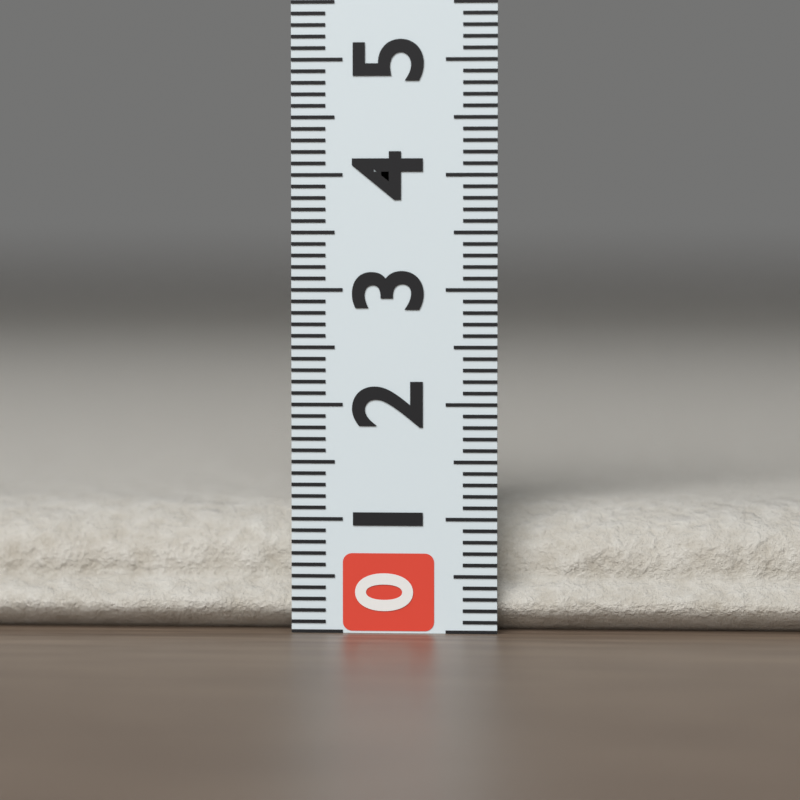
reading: 1.1 (no unit)
